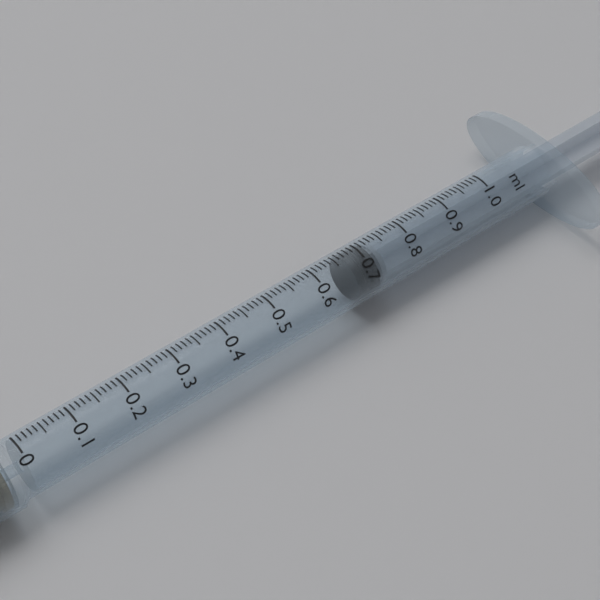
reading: 0.67 ml
